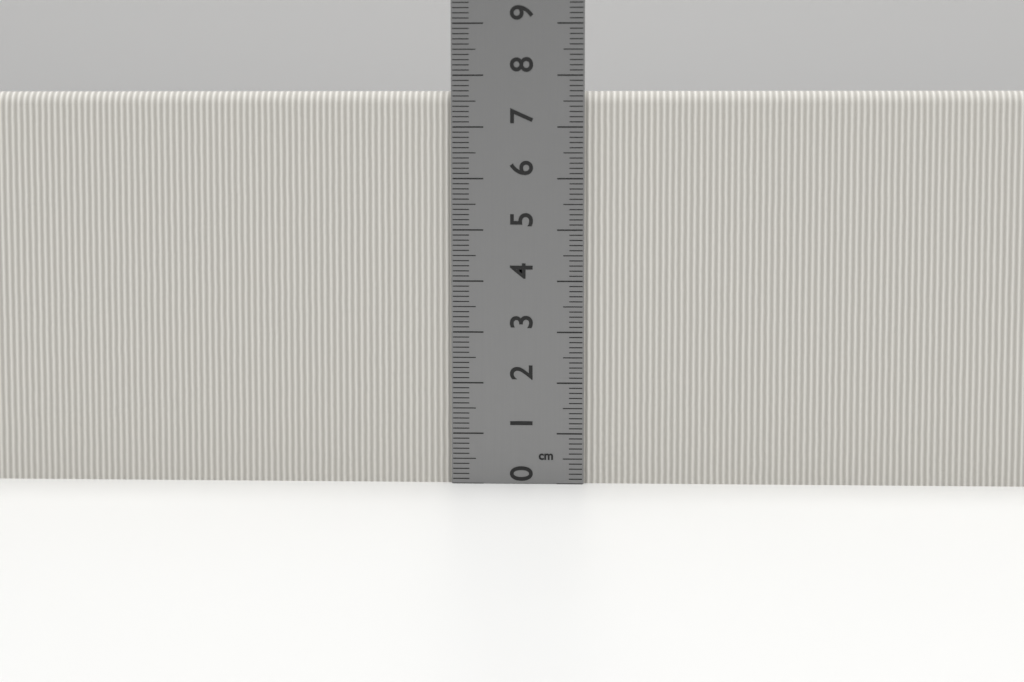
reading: 7.7 cm
